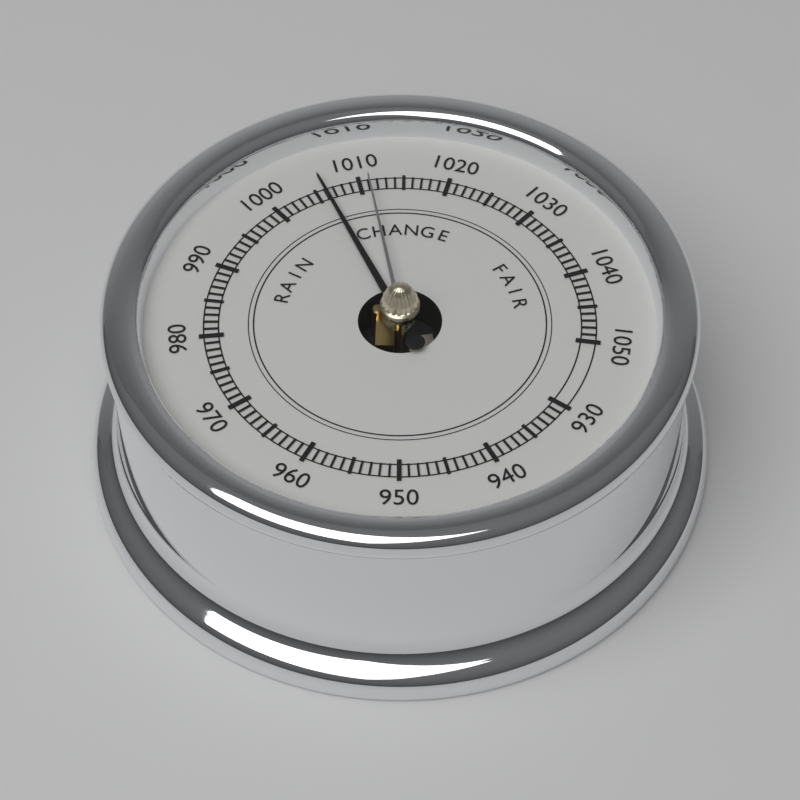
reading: 1006 (no unit)
